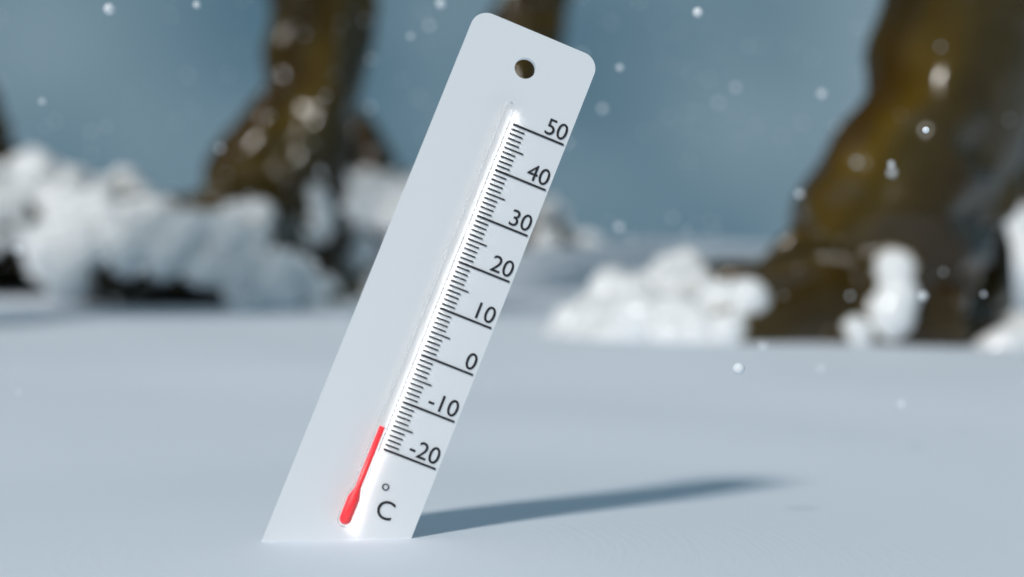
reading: -16 °C
